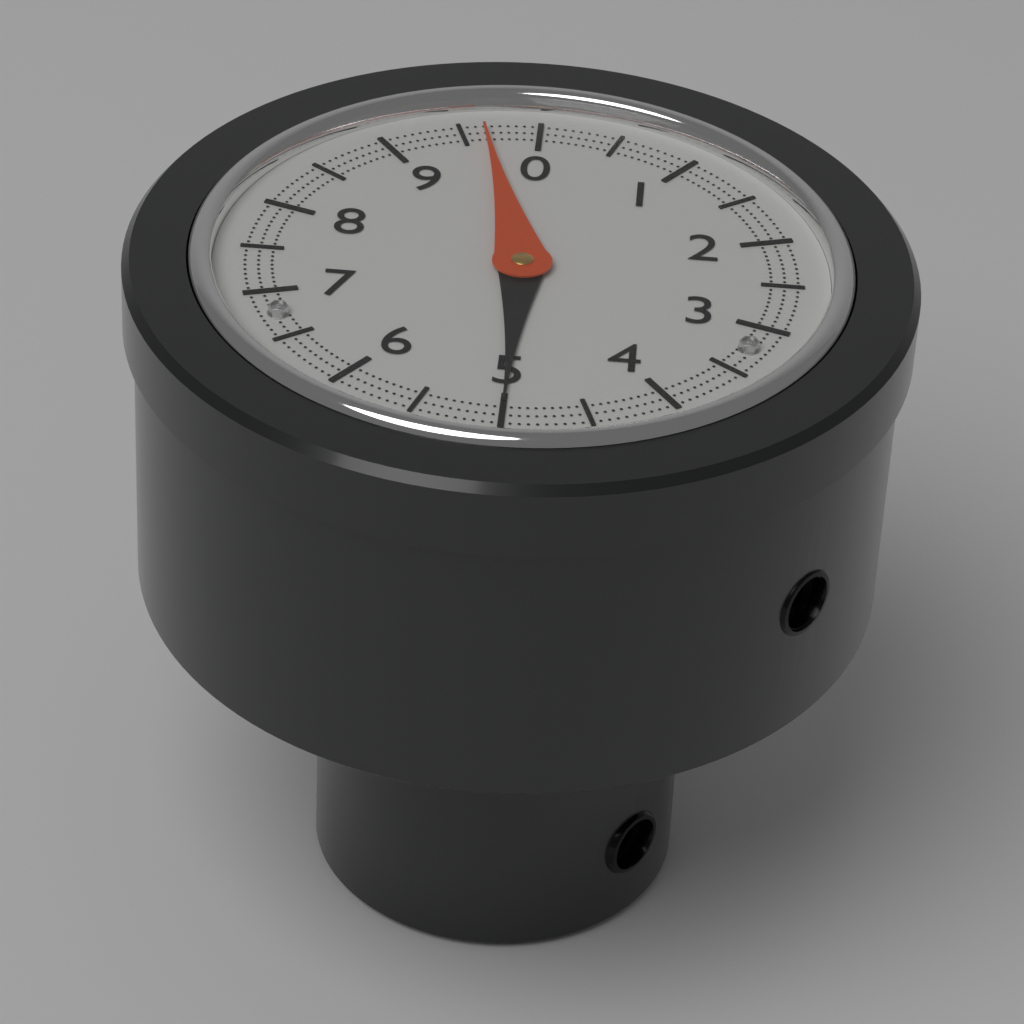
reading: 9.65 (no unit)
